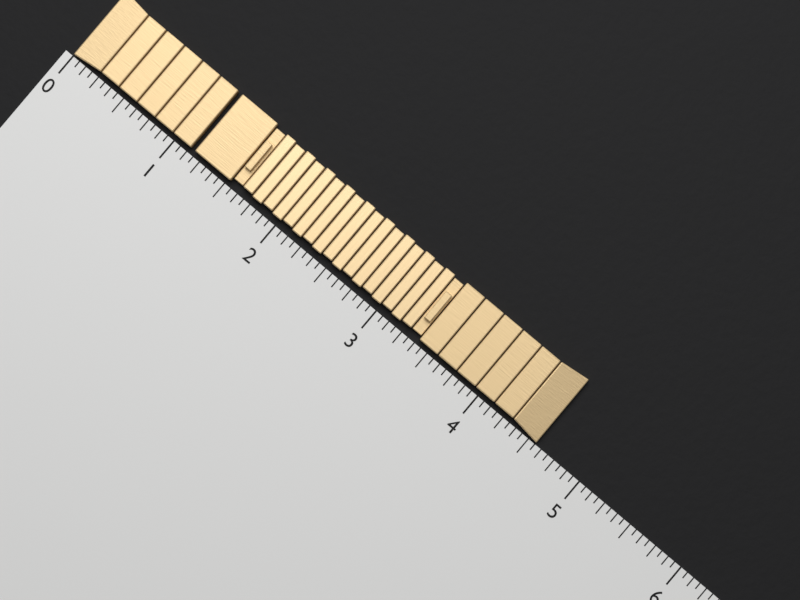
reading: 4.5625 (no unit)
